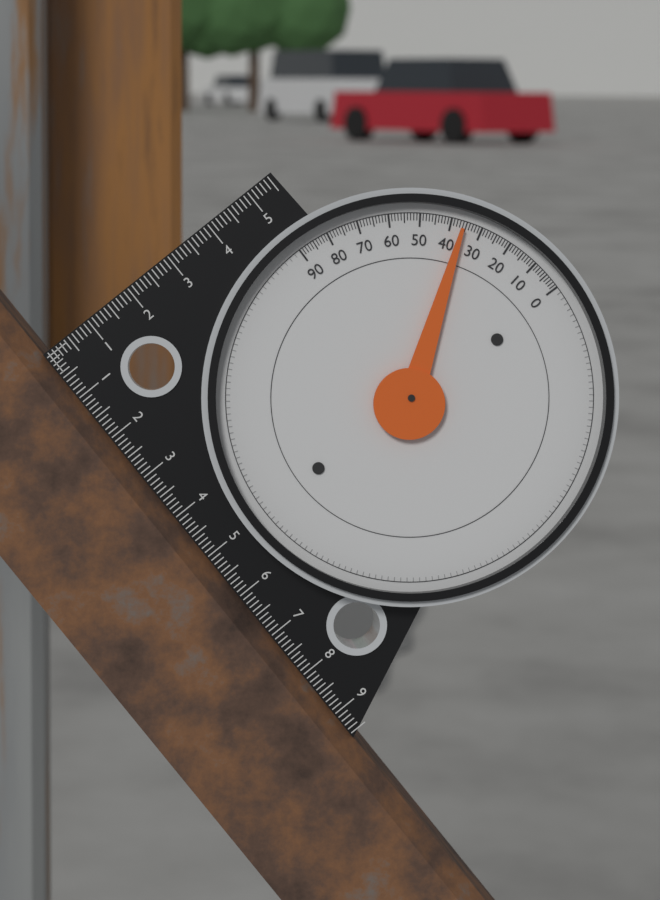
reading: 36 (no unit)
